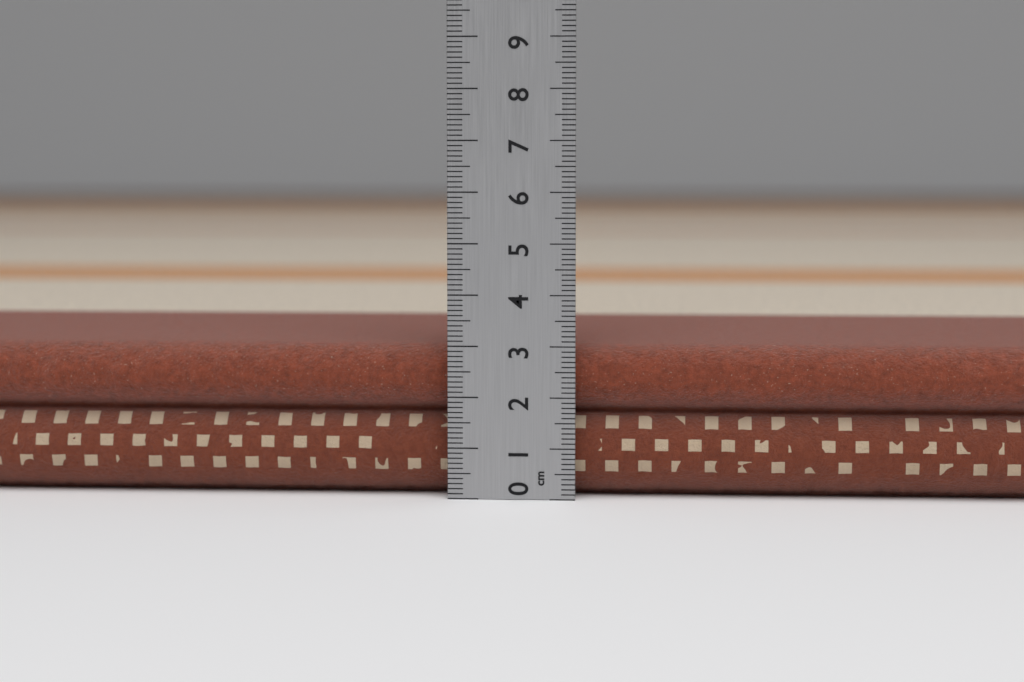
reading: 3.0 cm
